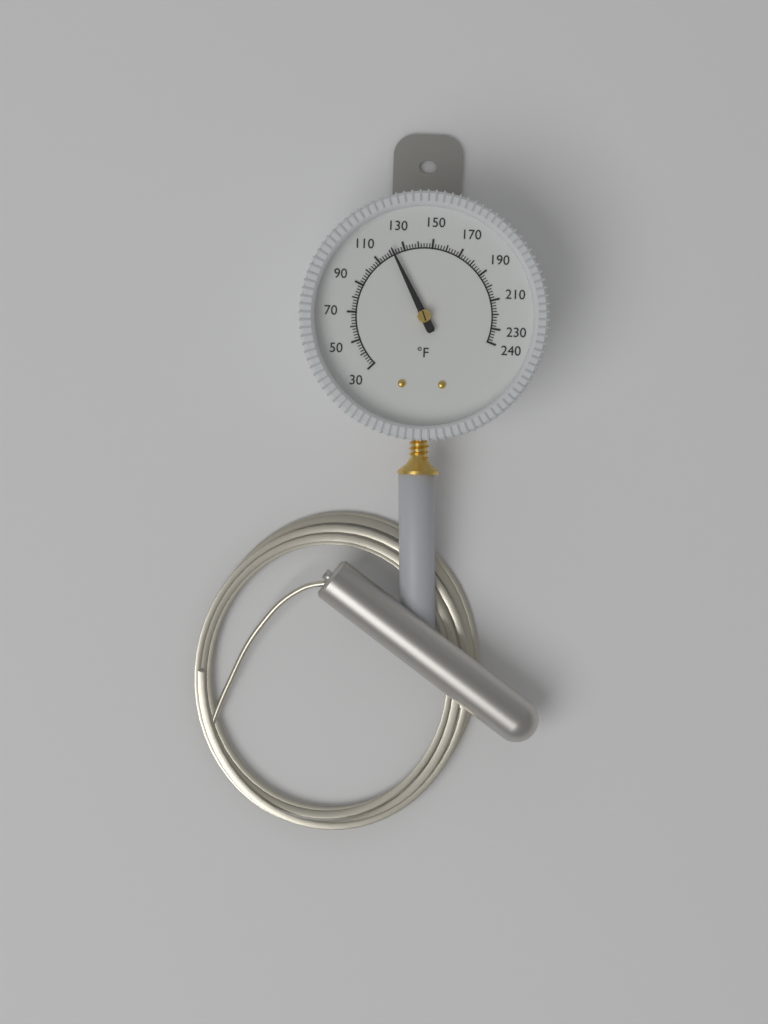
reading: 122 °F
